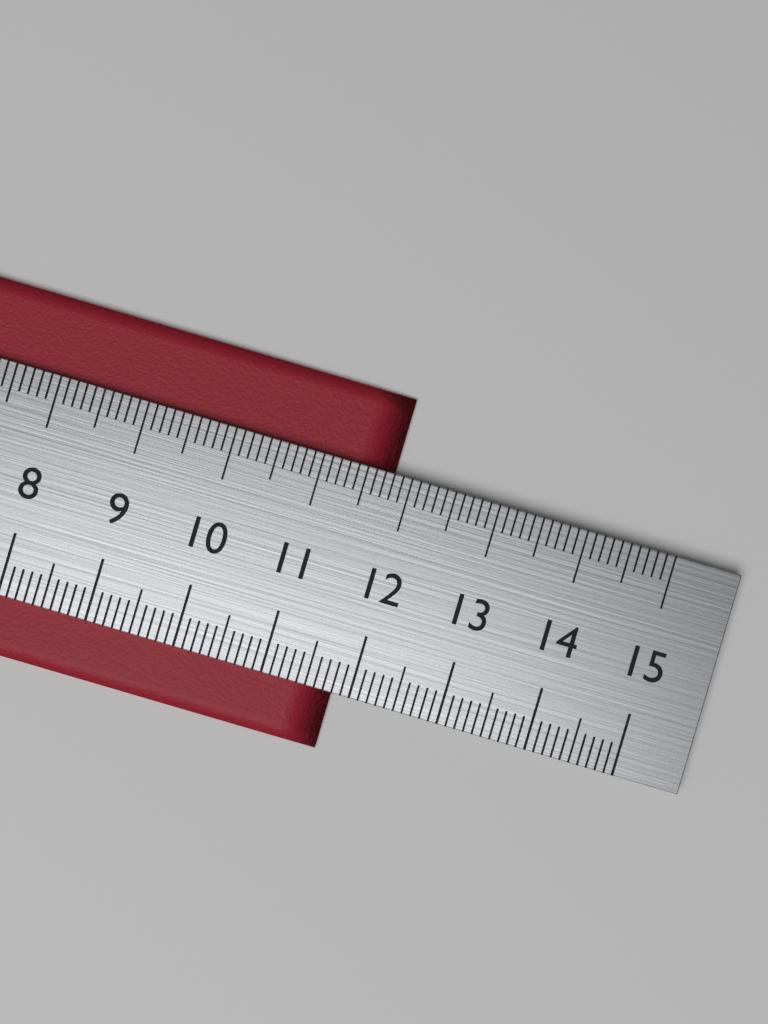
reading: 11.8 cm
